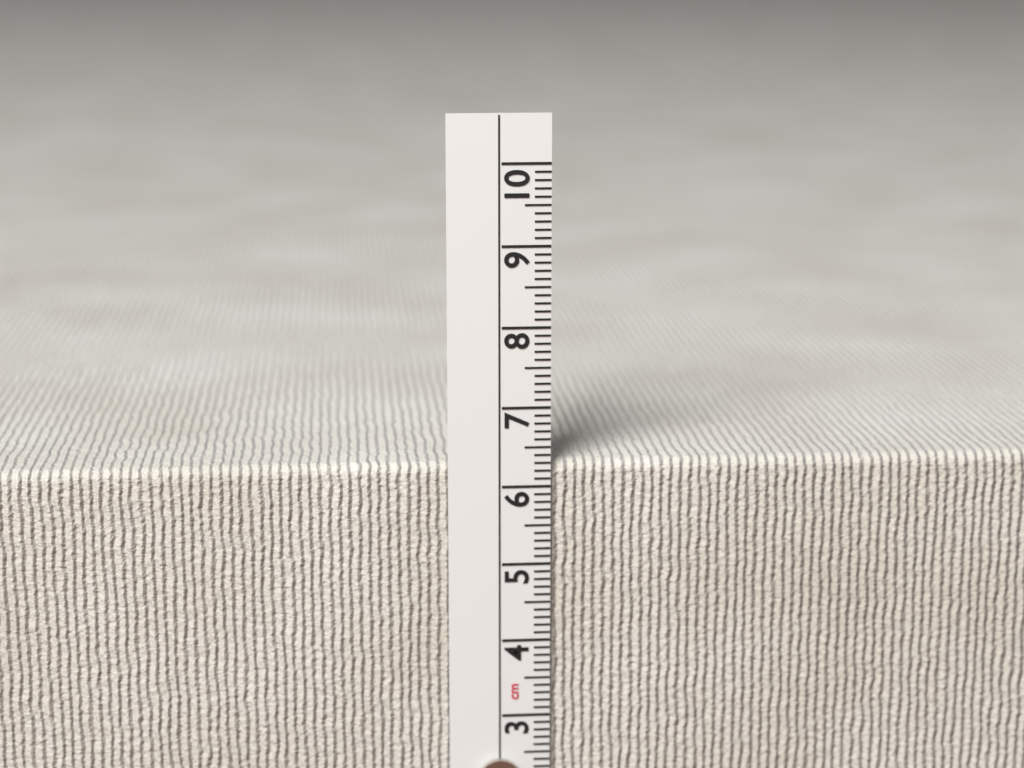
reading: 6.3 cm
